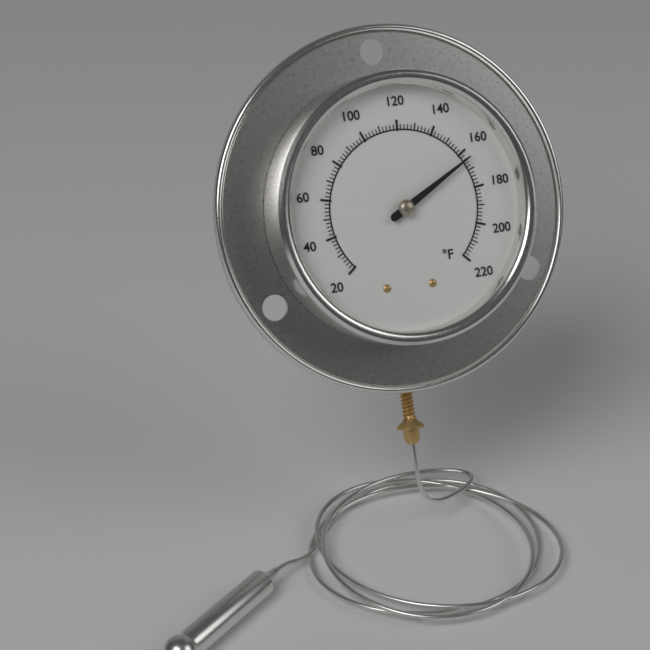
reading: 164 °F
